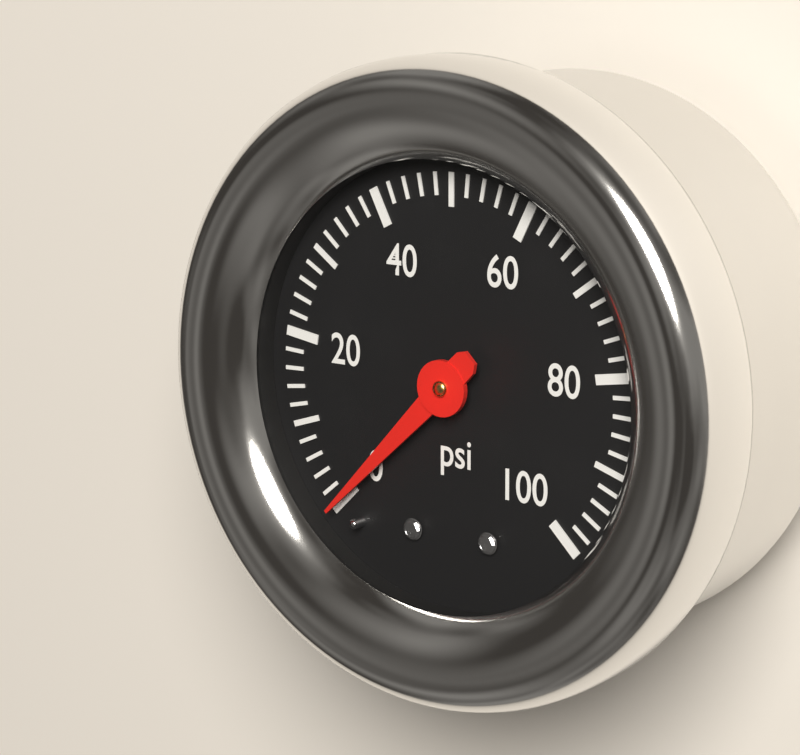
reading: 0 psi
